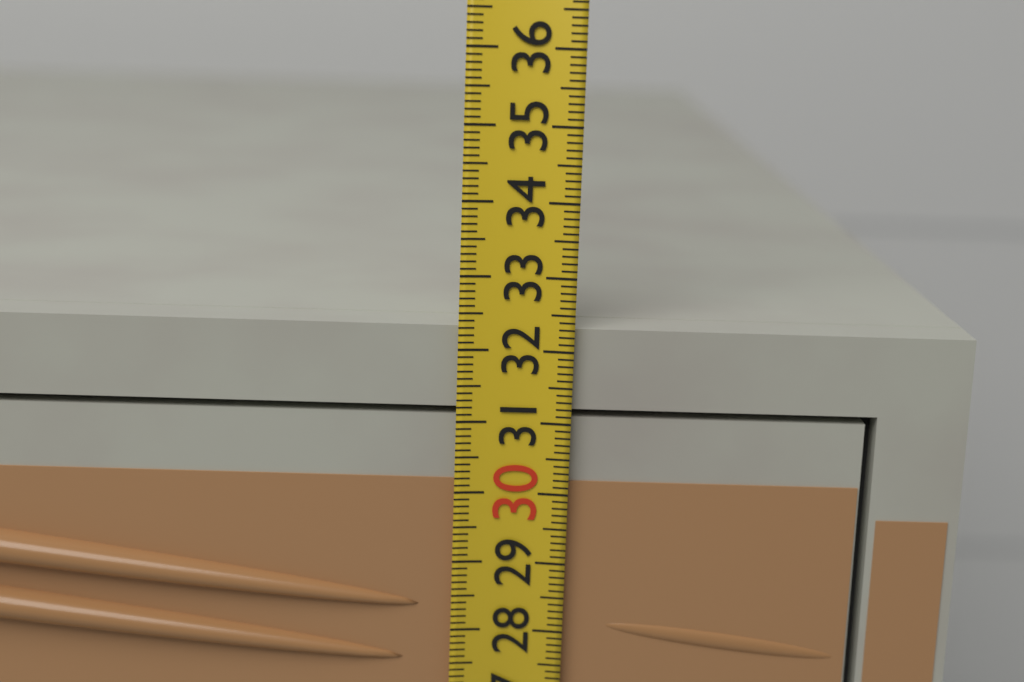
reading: 32.3 (no unit)
